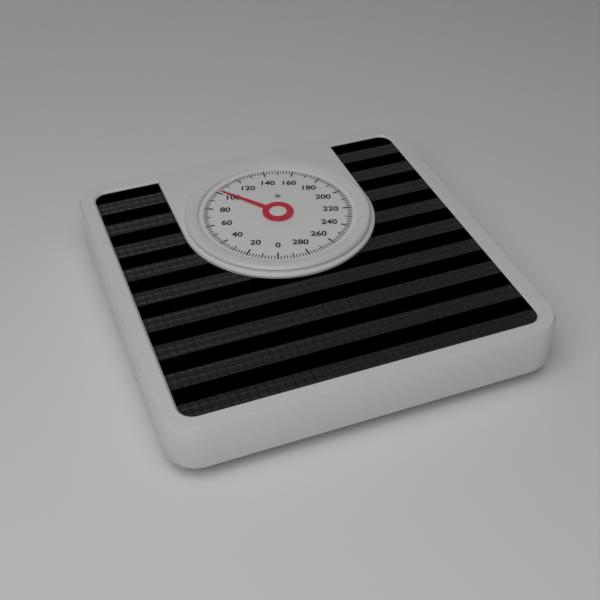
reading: 102 lb
